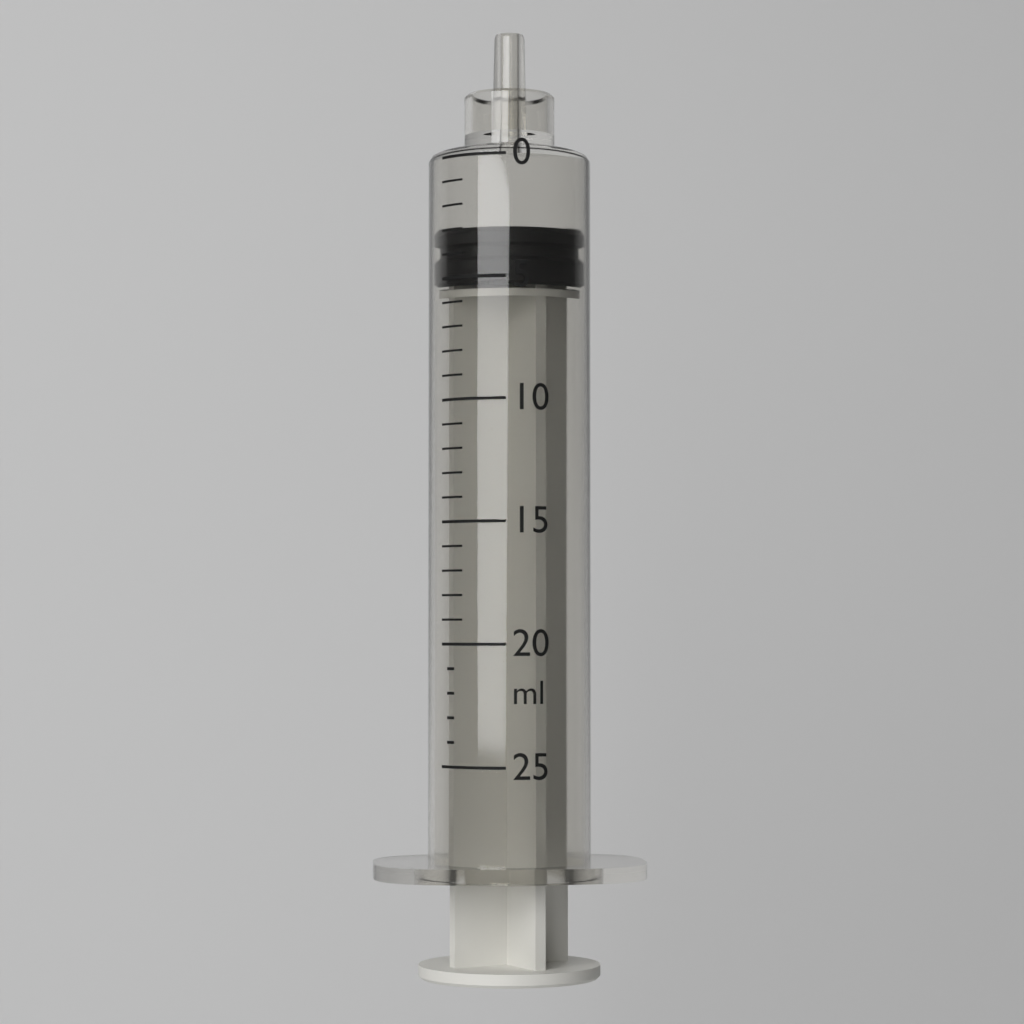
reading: 3 ml
